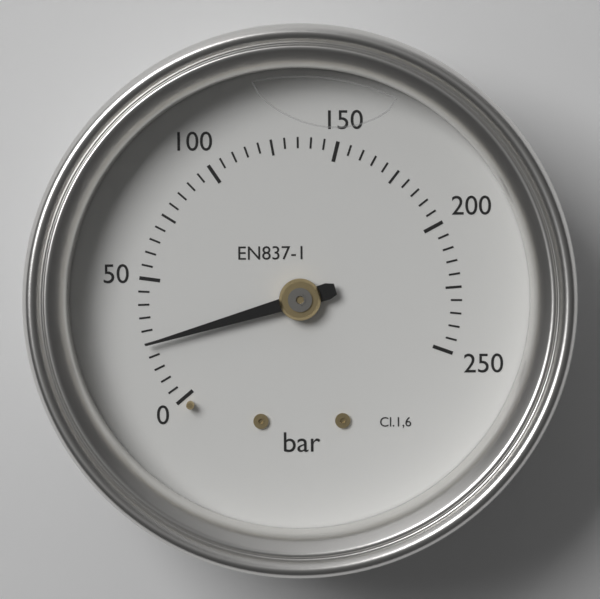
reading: 25 bar
